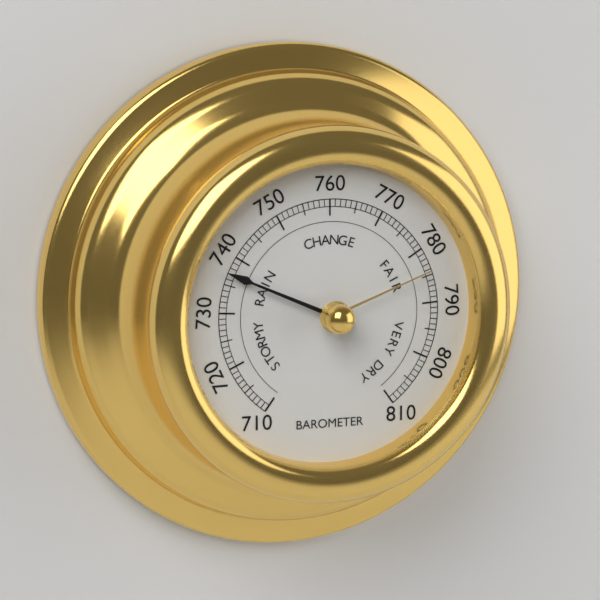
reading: 737 (no unit)
